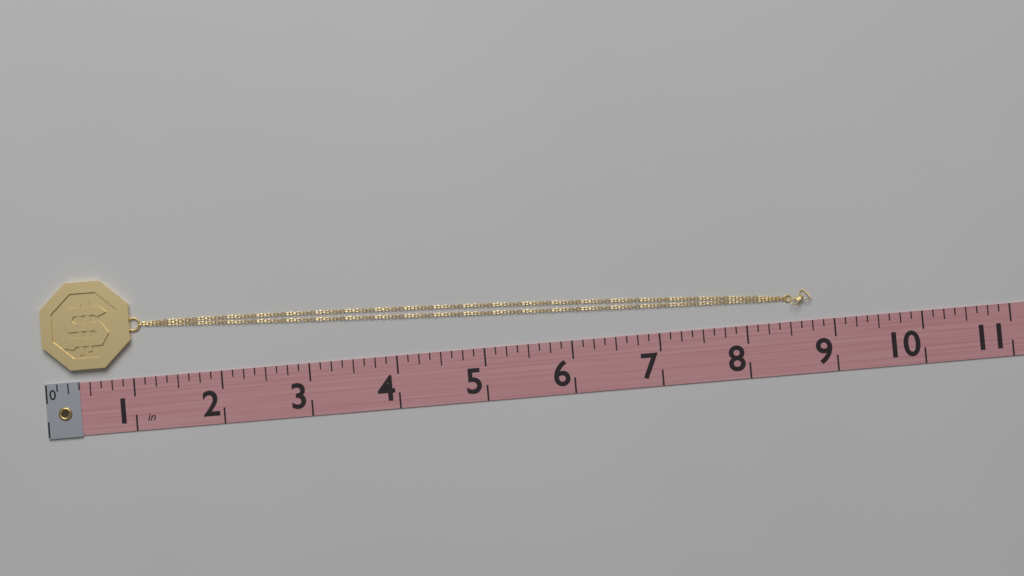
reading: 8.750 in
